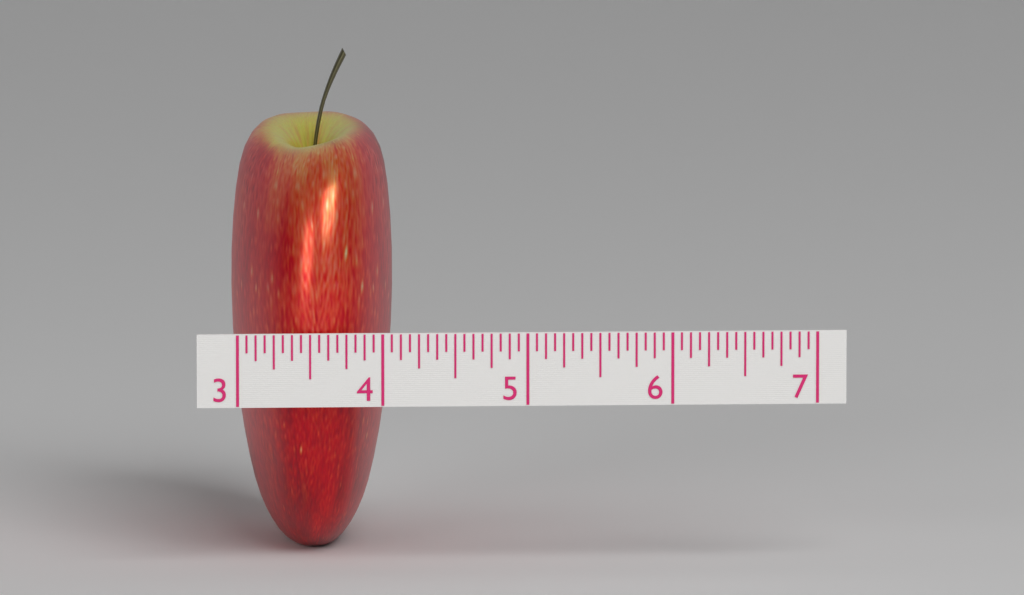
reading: 4.1250 (no unit)
